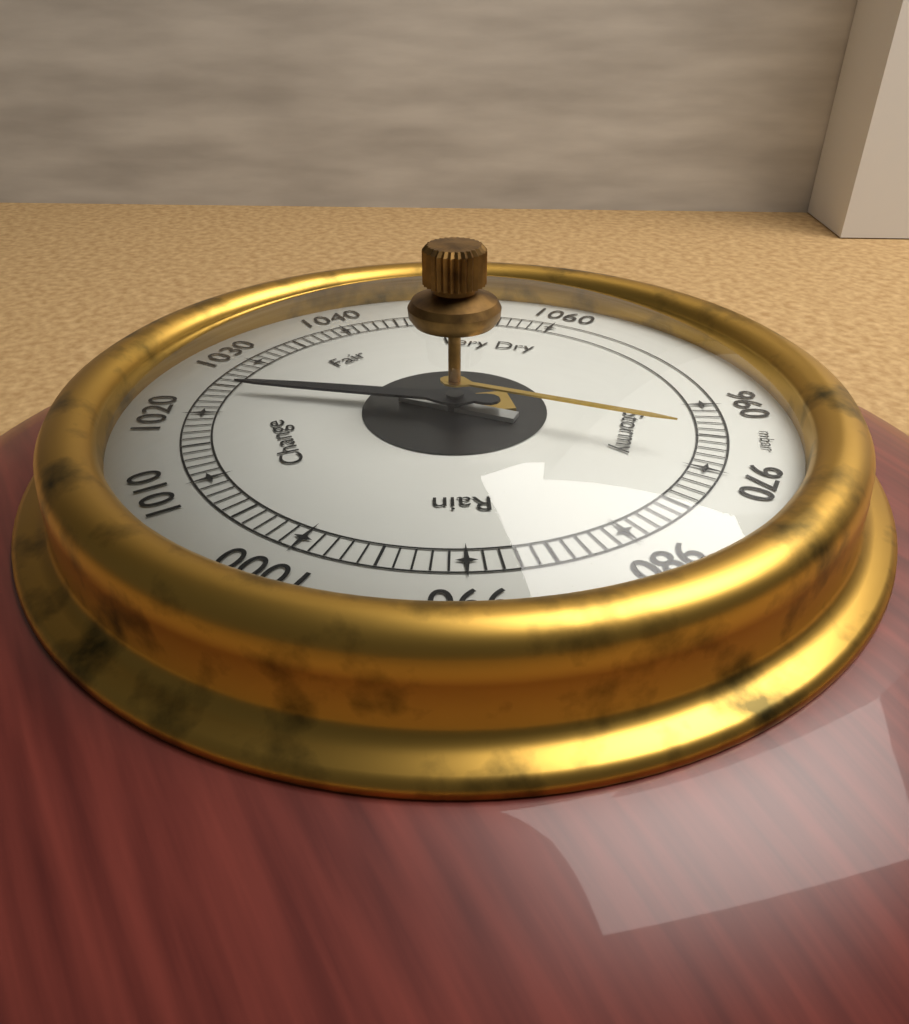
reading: 1024 mbar
